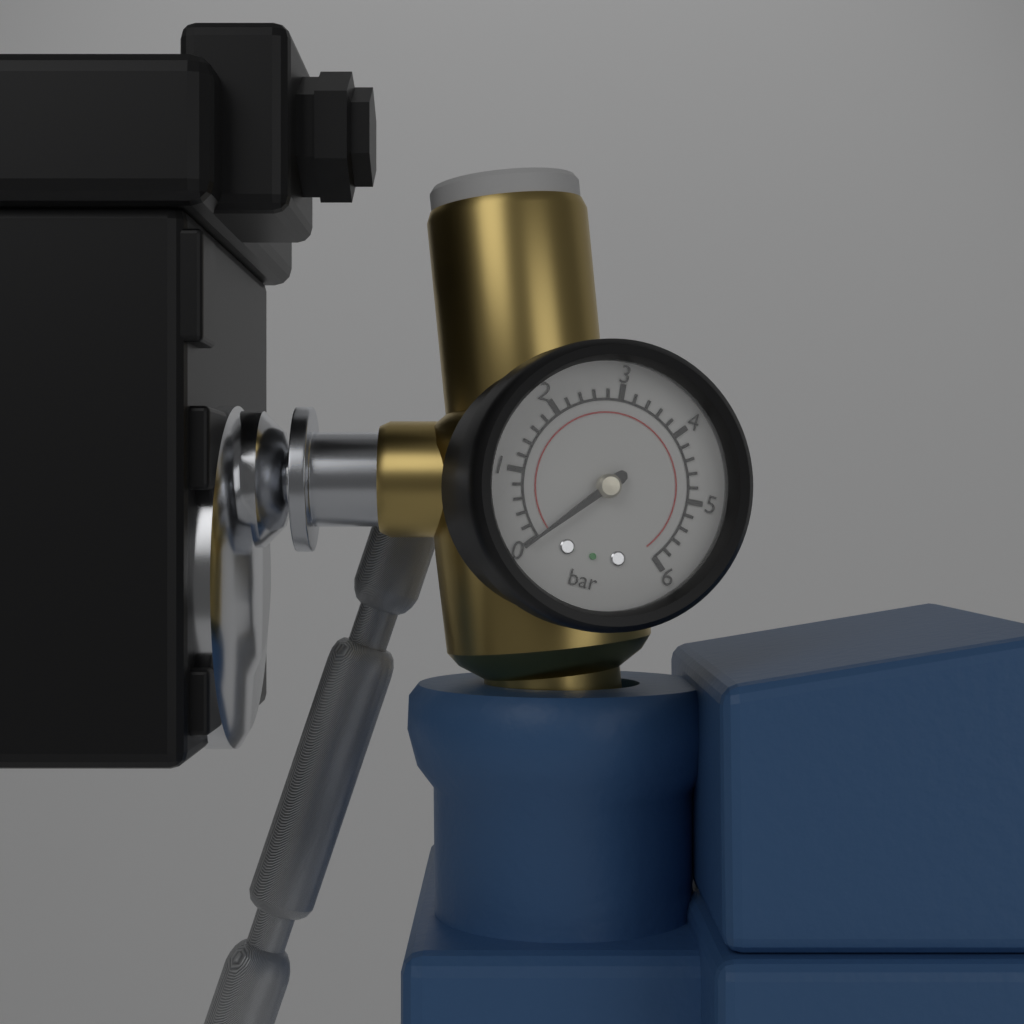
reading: 0.0 bar
